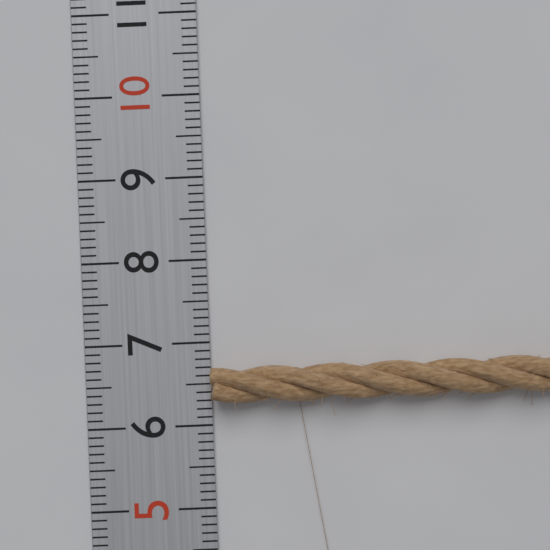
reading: 6.7 (no unit)
